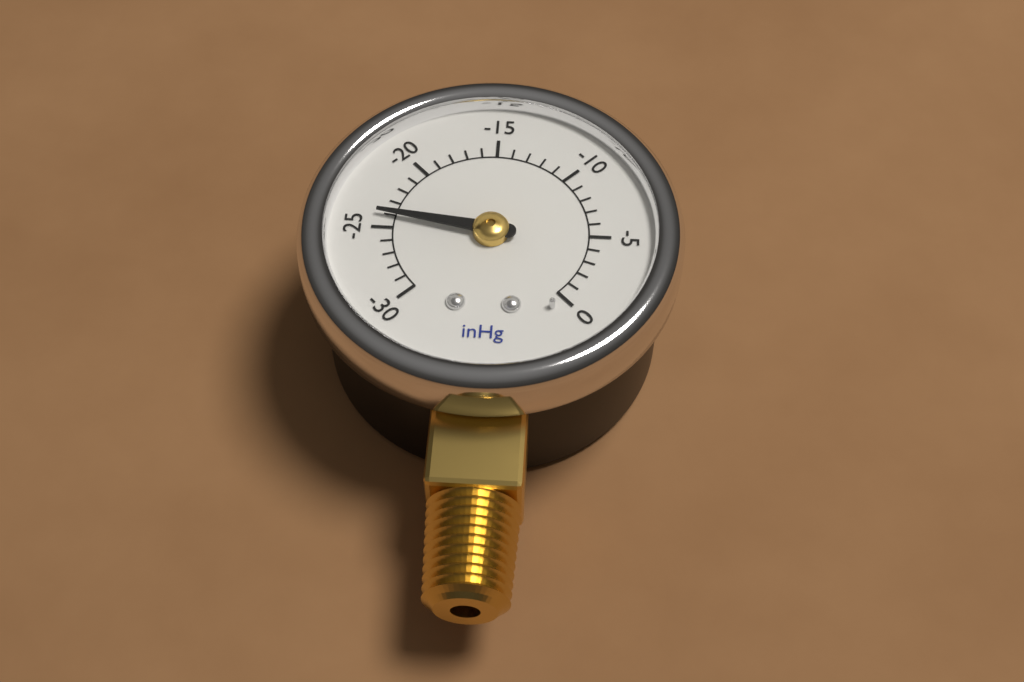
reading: -24 inHg
